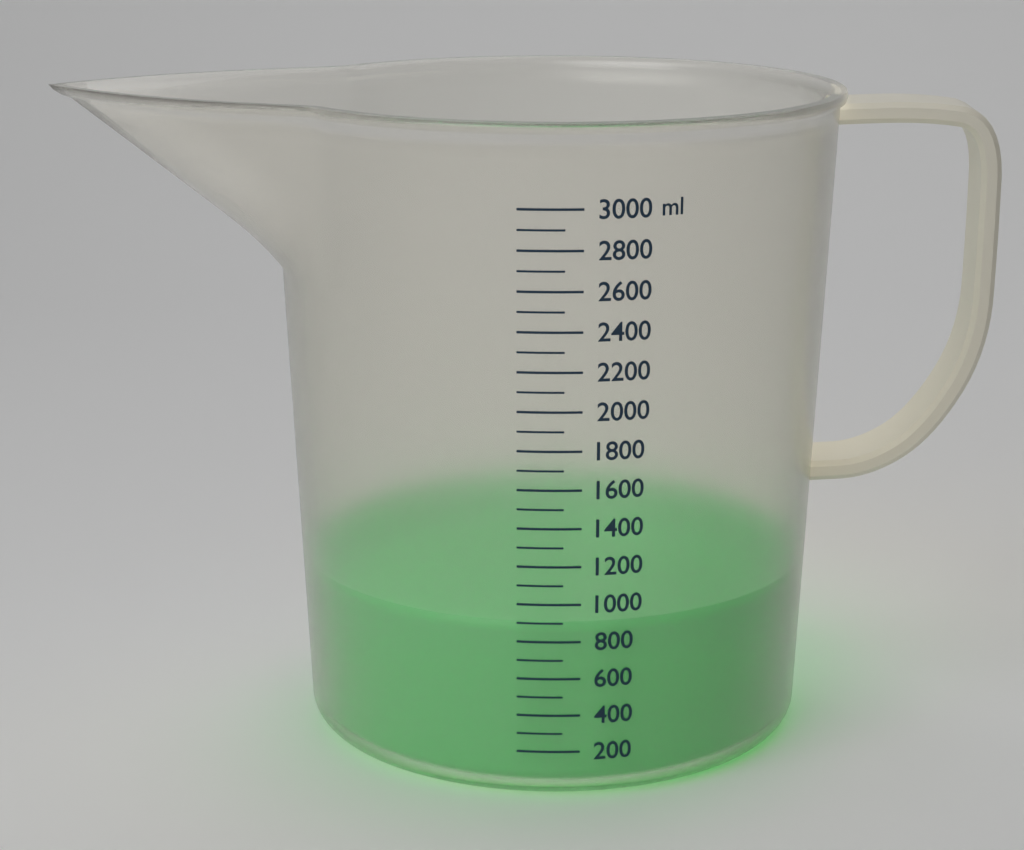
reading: 900 ml
